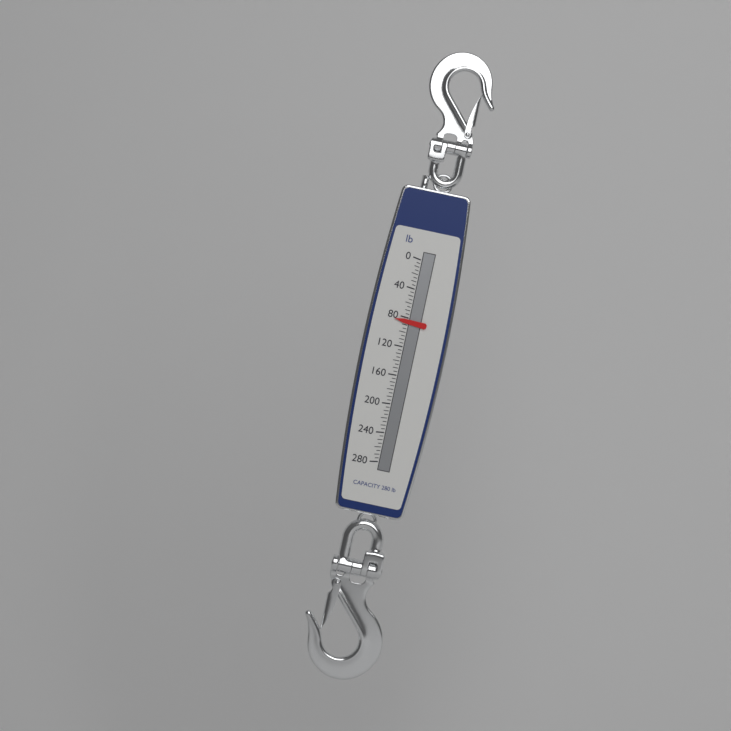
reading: 85 lb
